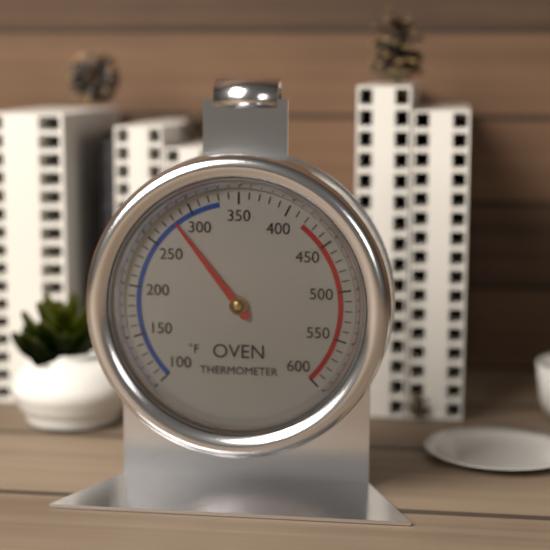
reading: 280 °F
